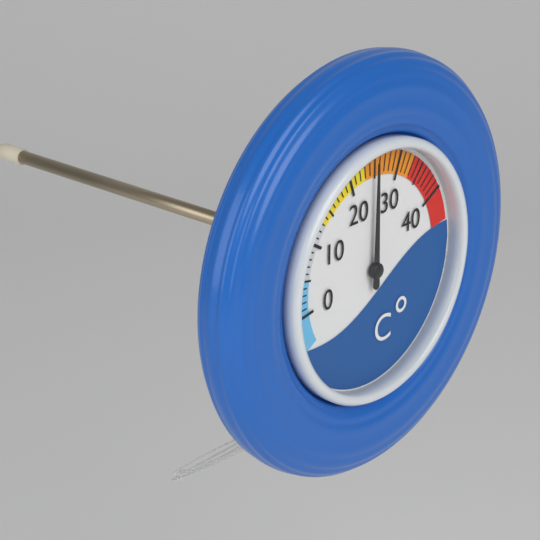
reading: 25 °C
